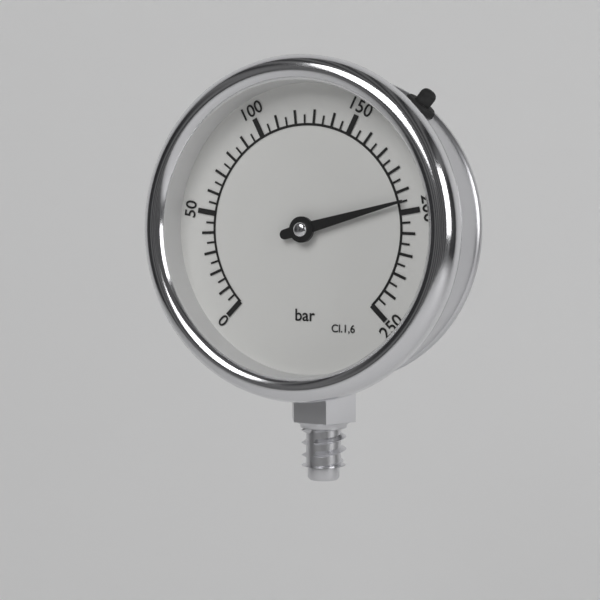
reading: 195 bar
